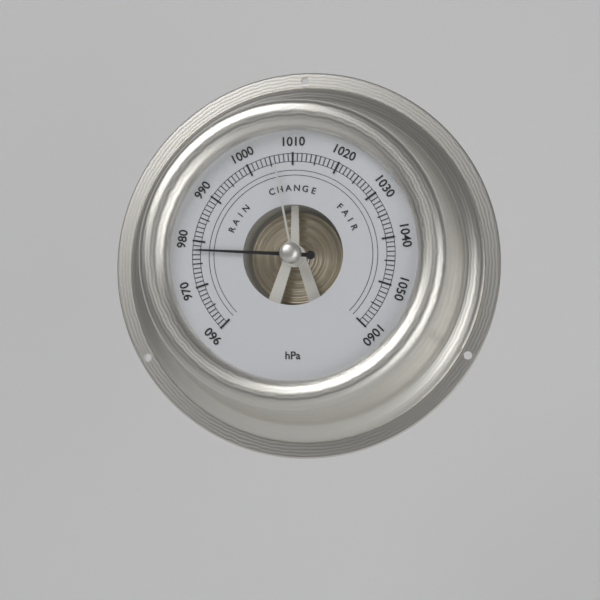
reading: 978 hPa
